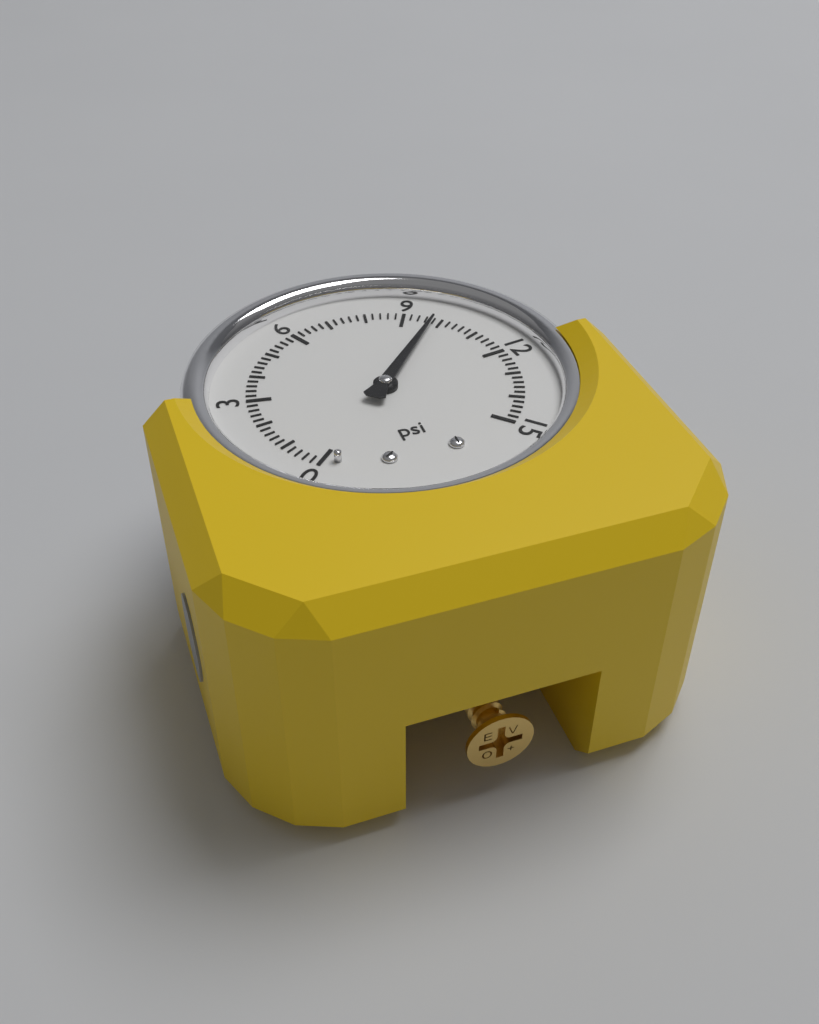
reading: 9.8 psi
